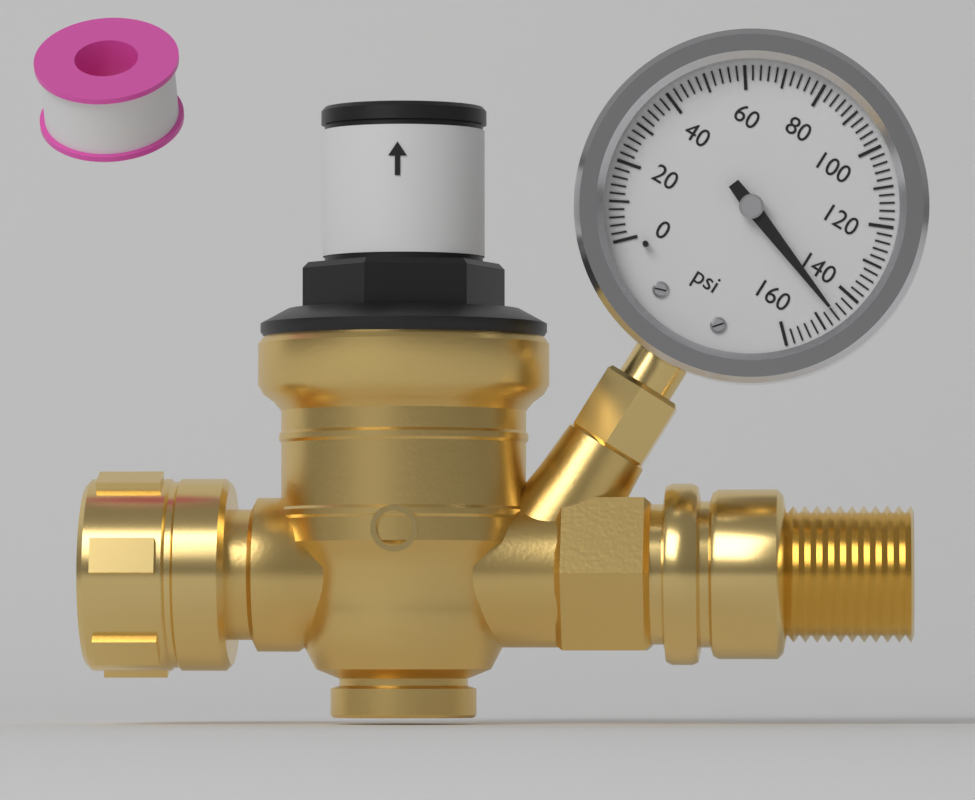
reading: 146 psi
